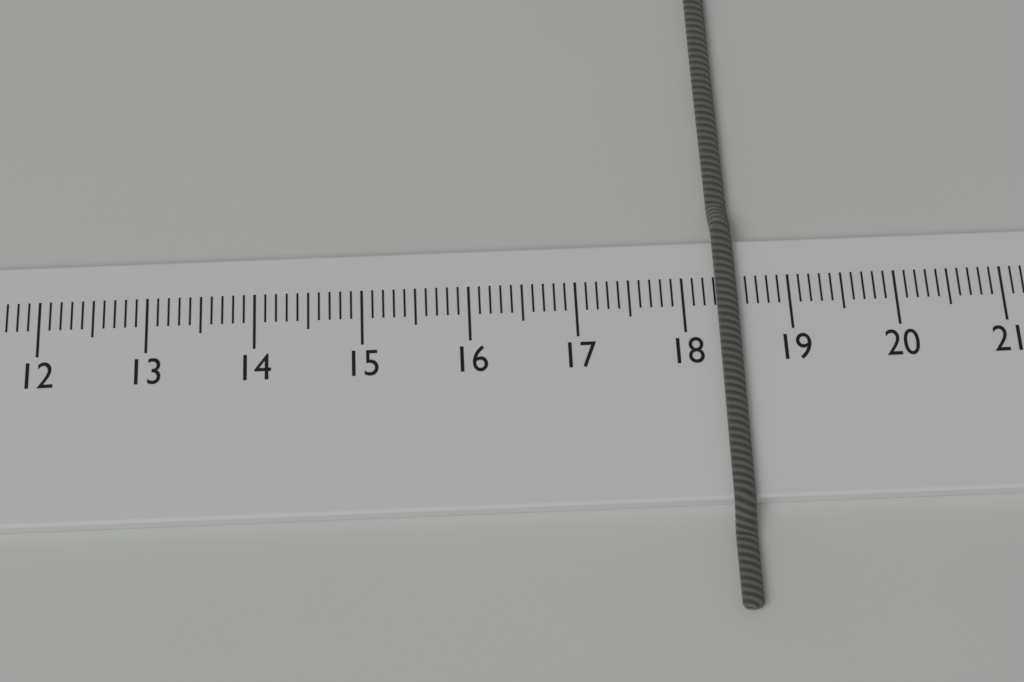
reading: 18.5 cm
